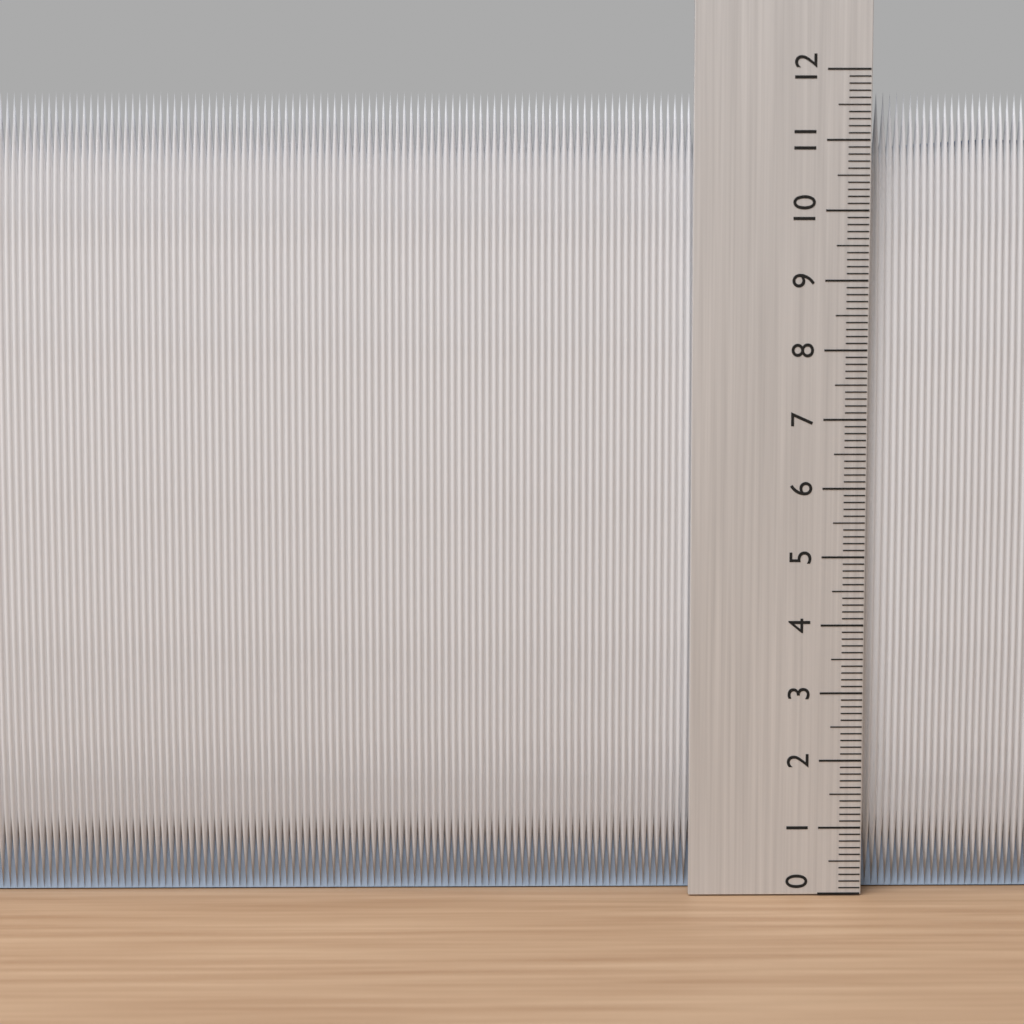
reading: 11.7 (no unit)
